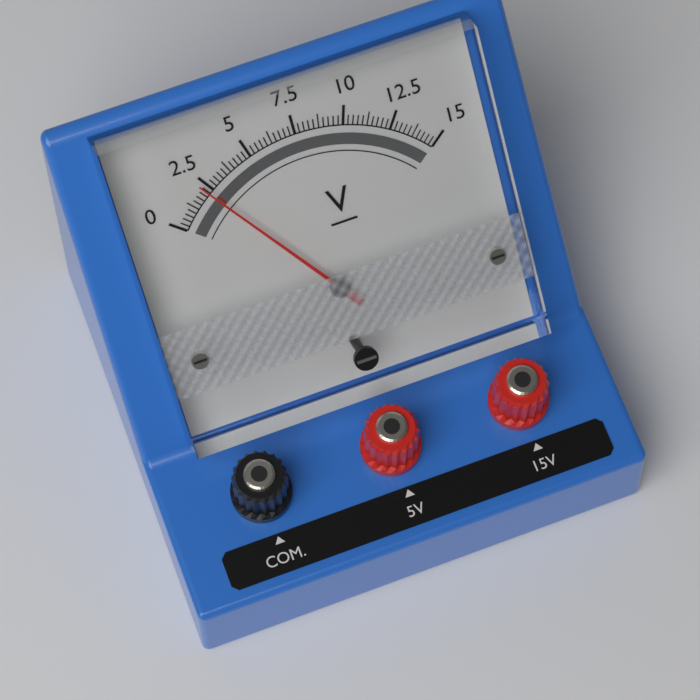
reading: 2.25 V
